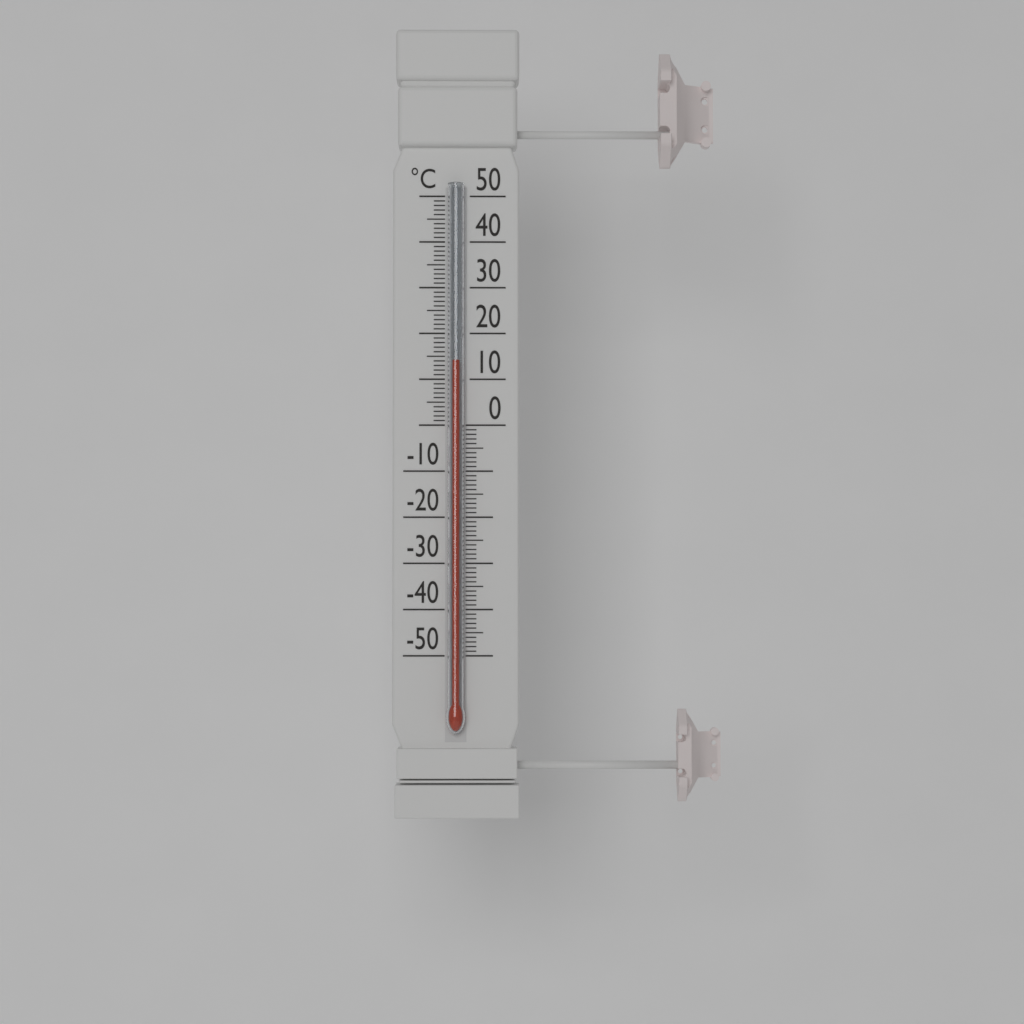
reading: 14 °C
